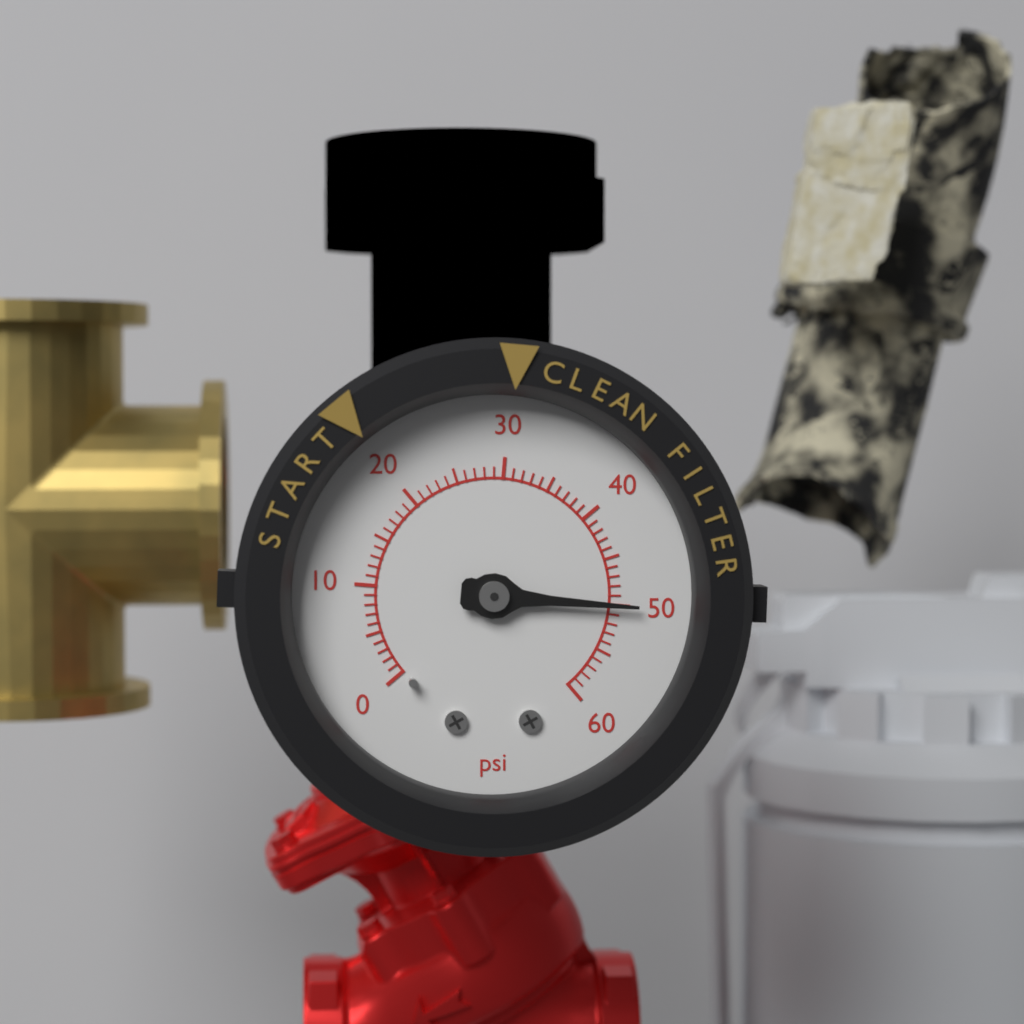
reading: 50 psi
